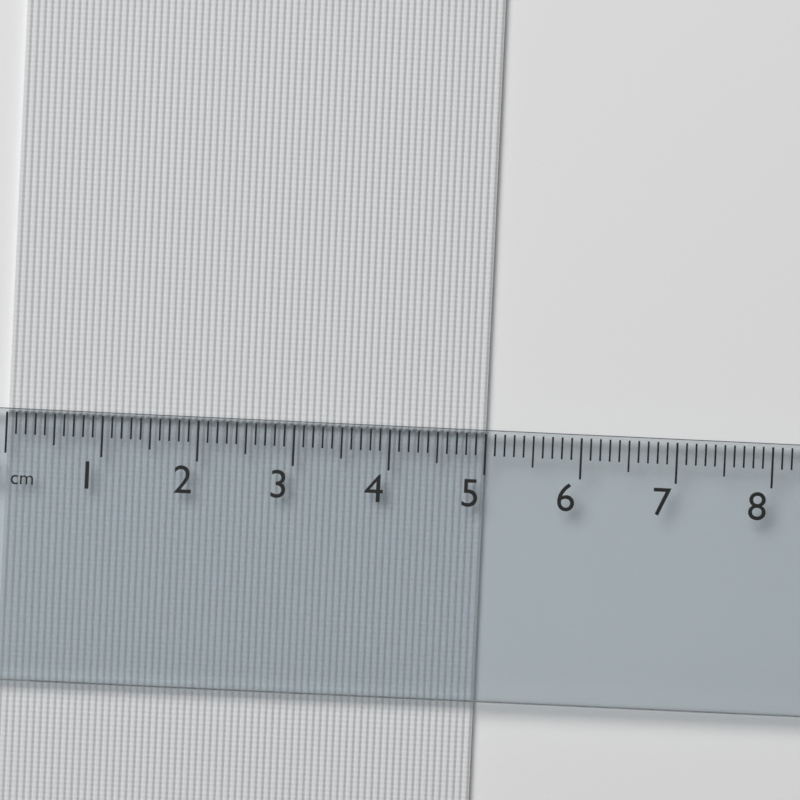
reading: 5.0 cm
